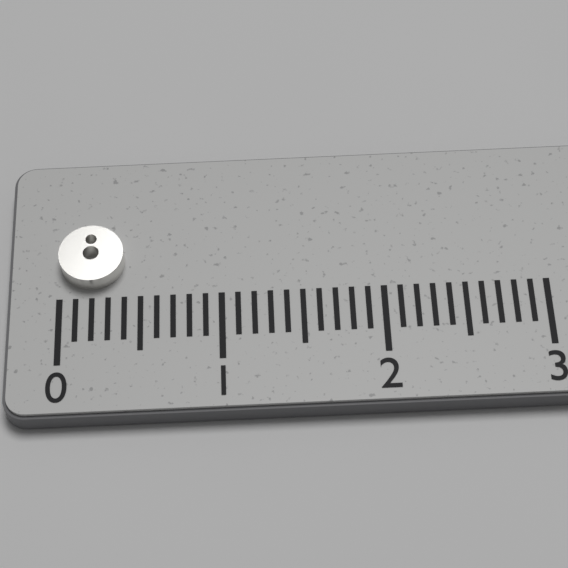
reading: 0.4 (no unit)
